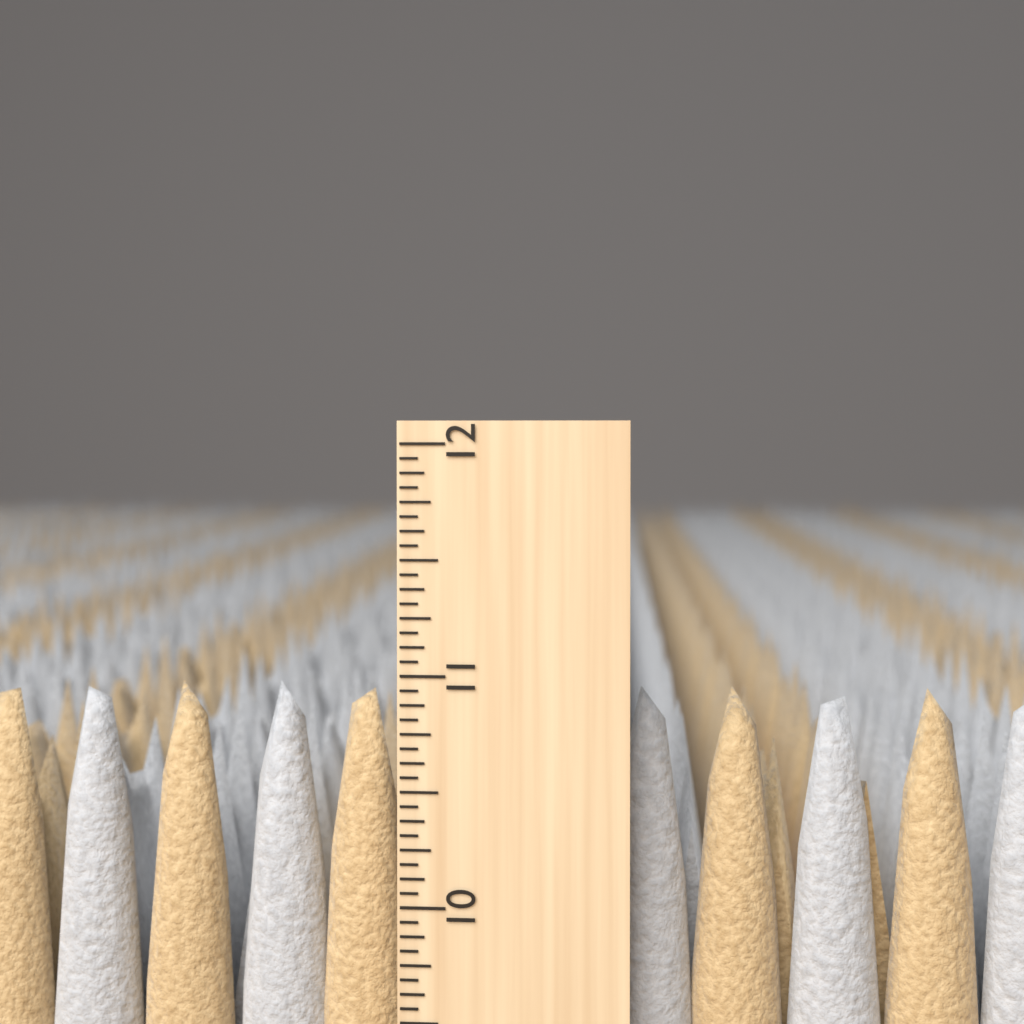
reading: 10.9375 inch
